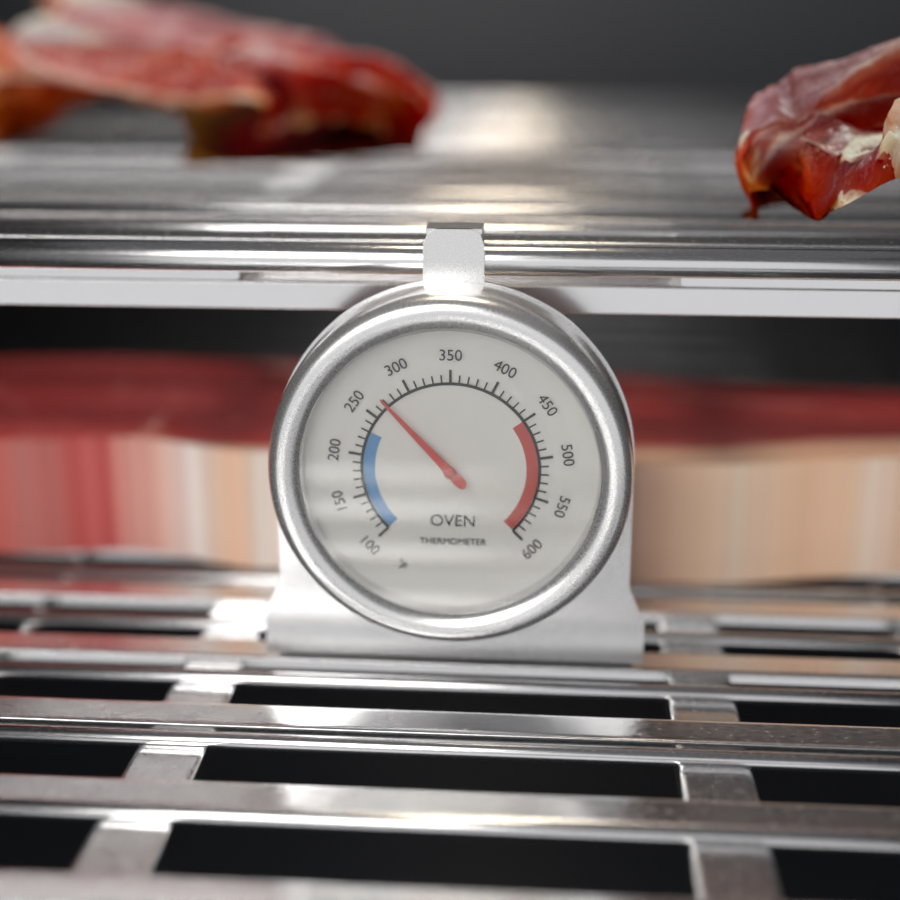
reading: 270 °F
